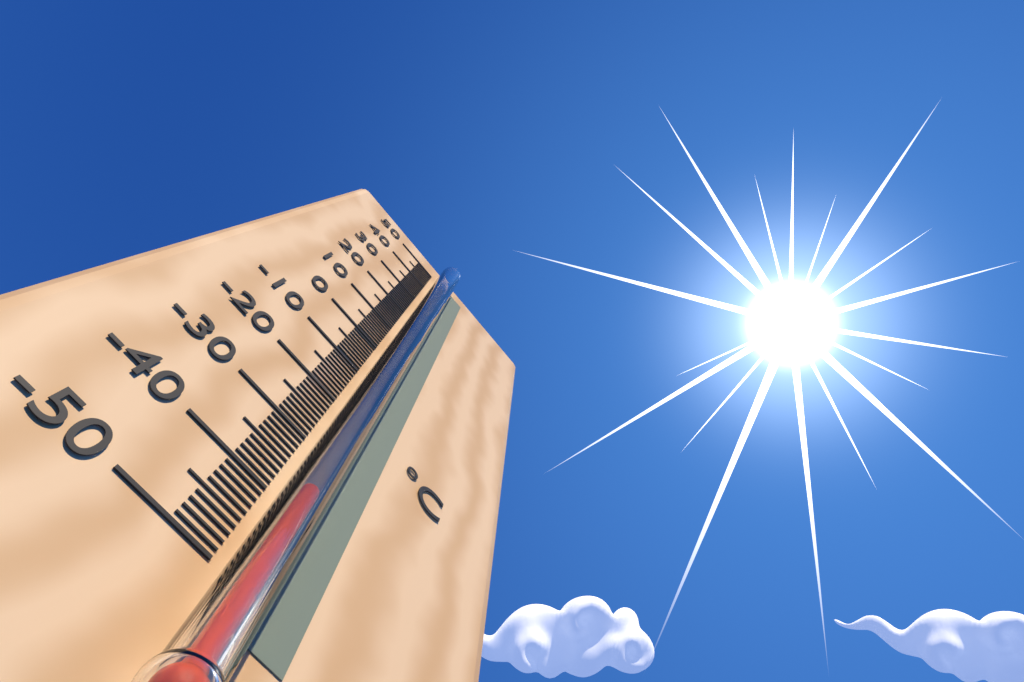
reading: -40 °C
